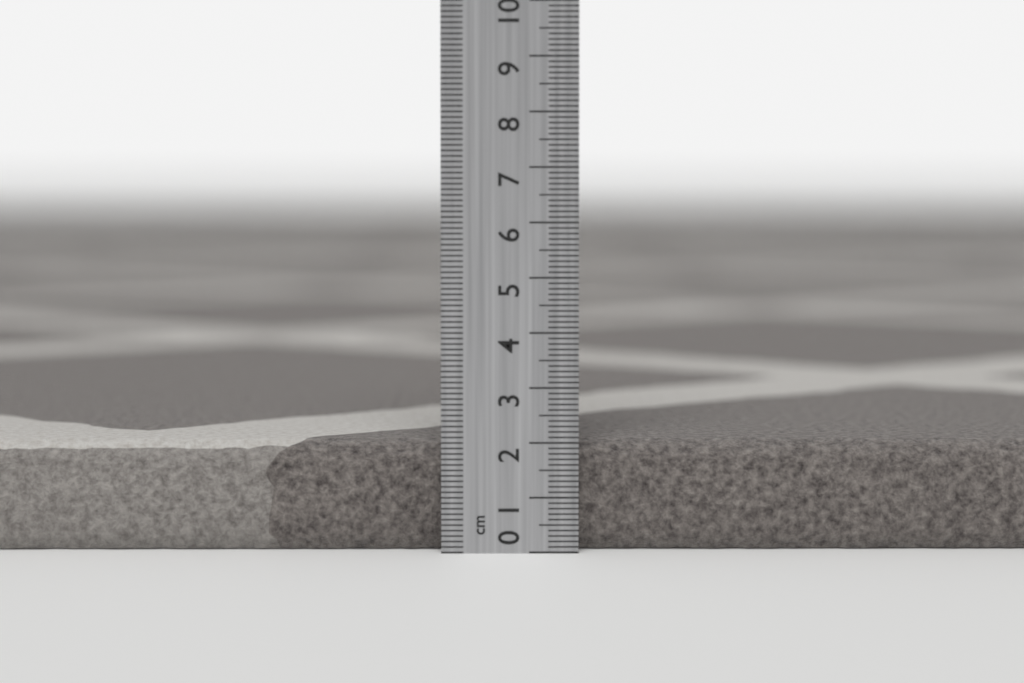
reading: 2.0 cm
